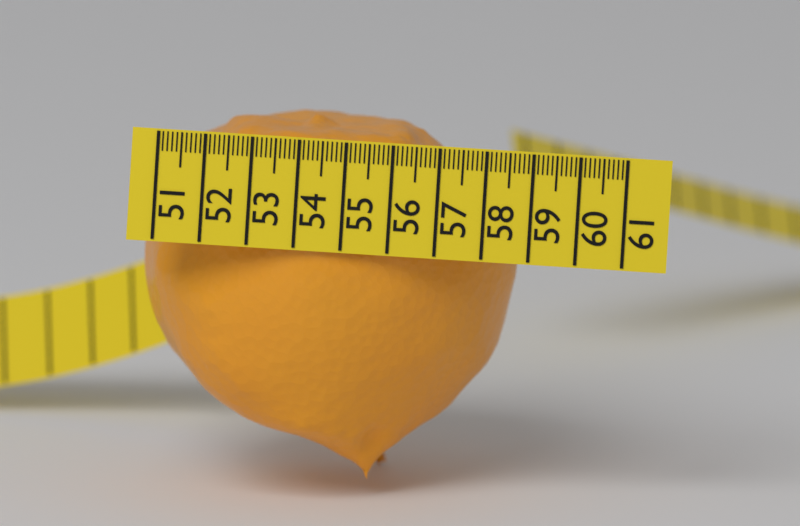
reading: 58.9 (no unit)
